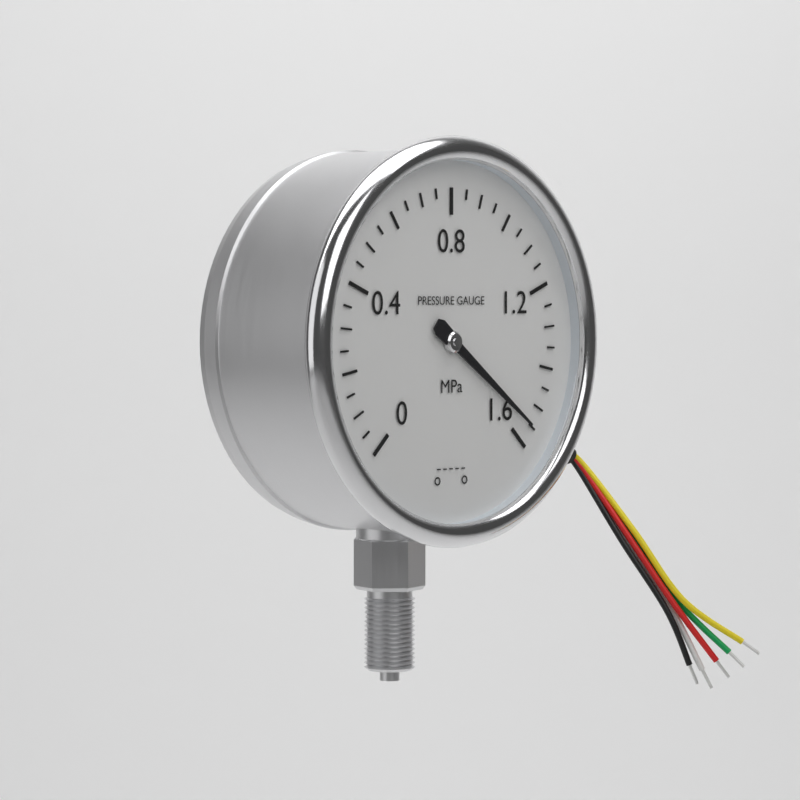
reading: 1.55 MPa
